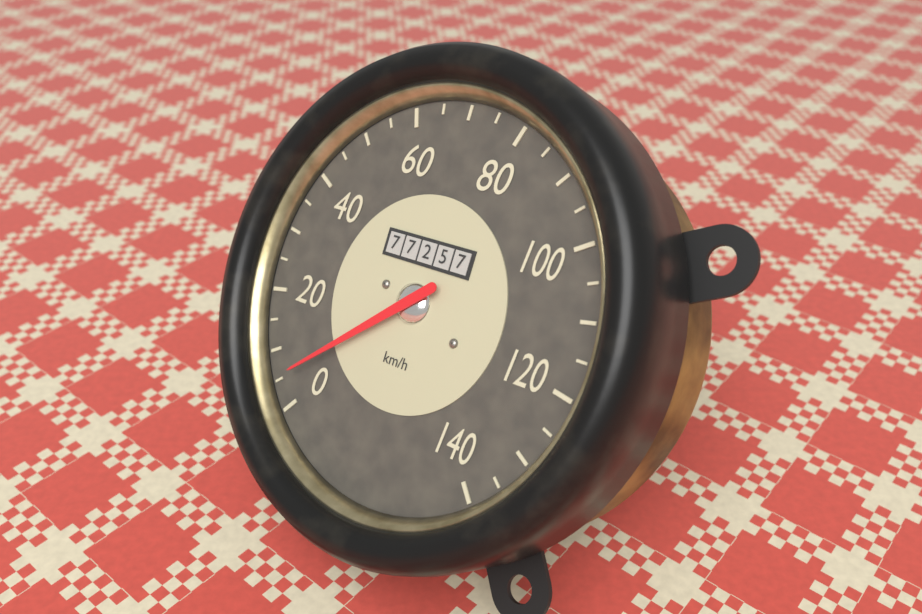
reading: 5 km/h
